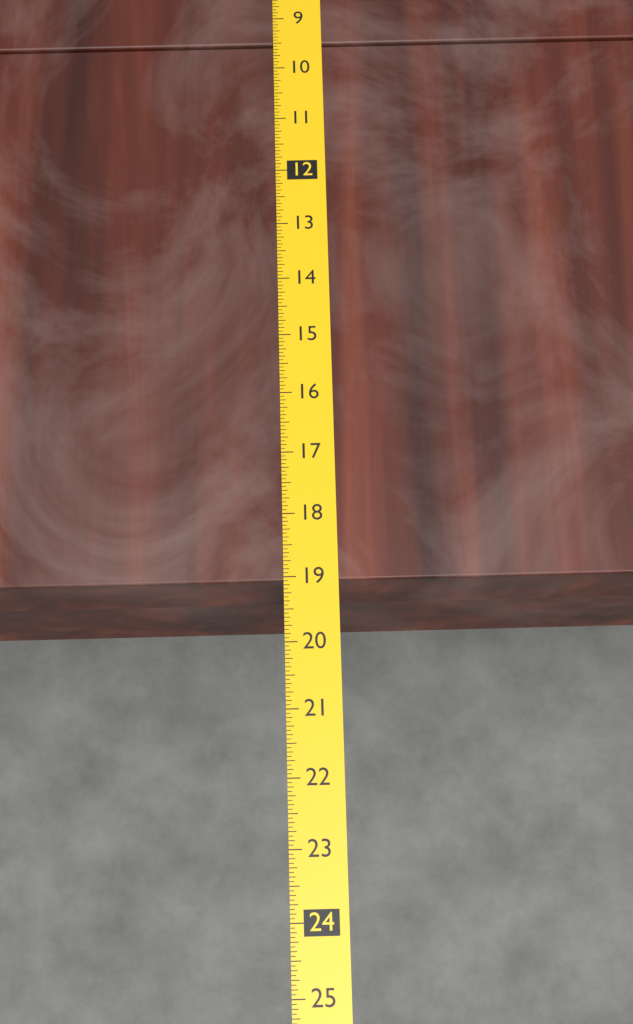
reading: 19.0625 (no unit)
